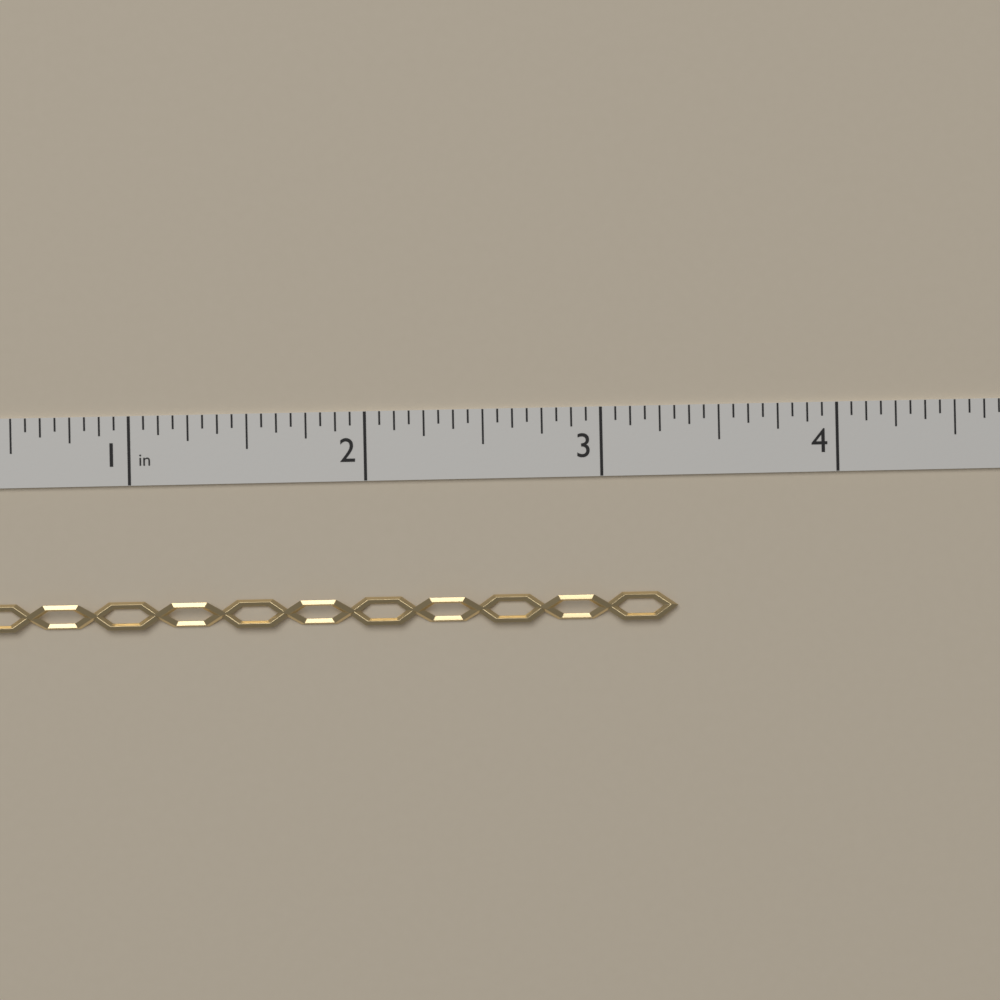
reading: 3.3125 in
